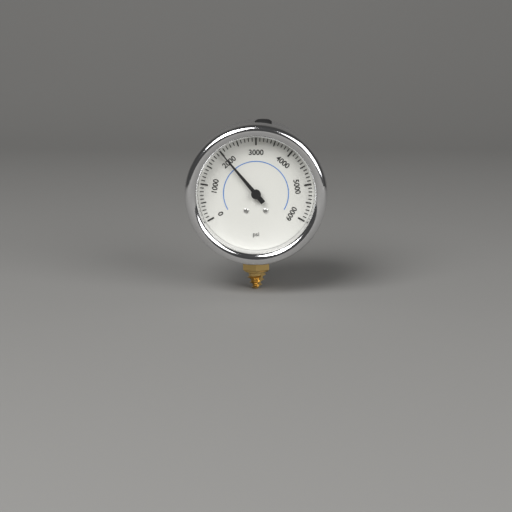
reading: 2000 psi
